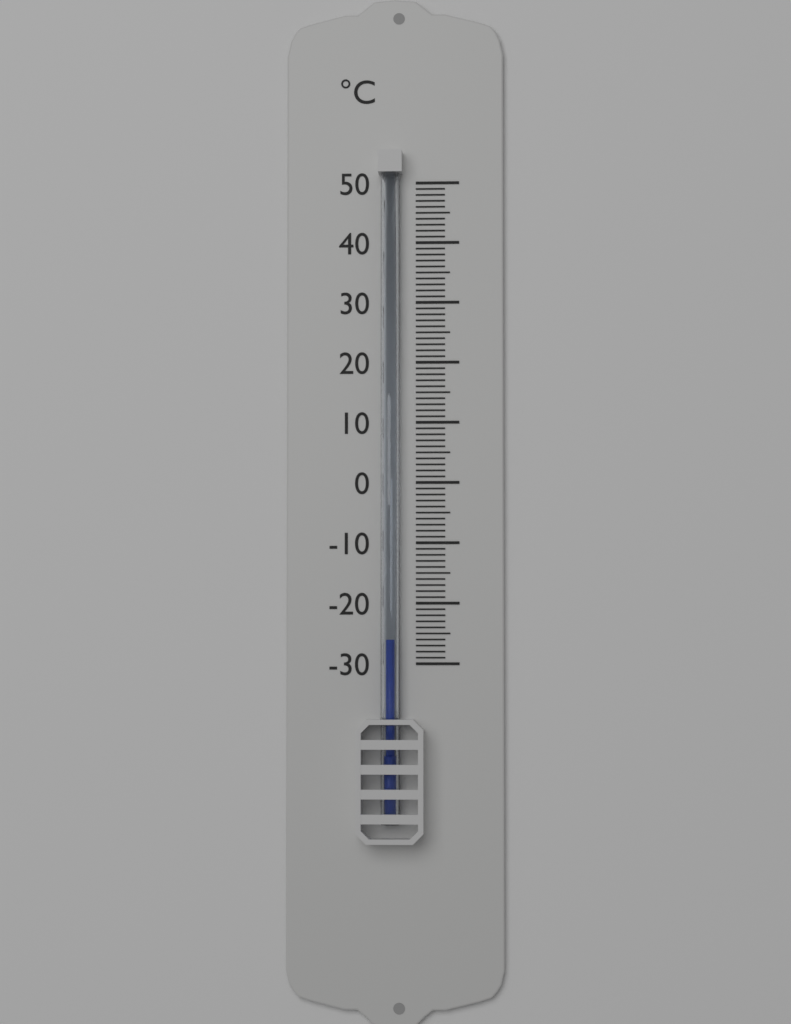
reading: -26 °C
